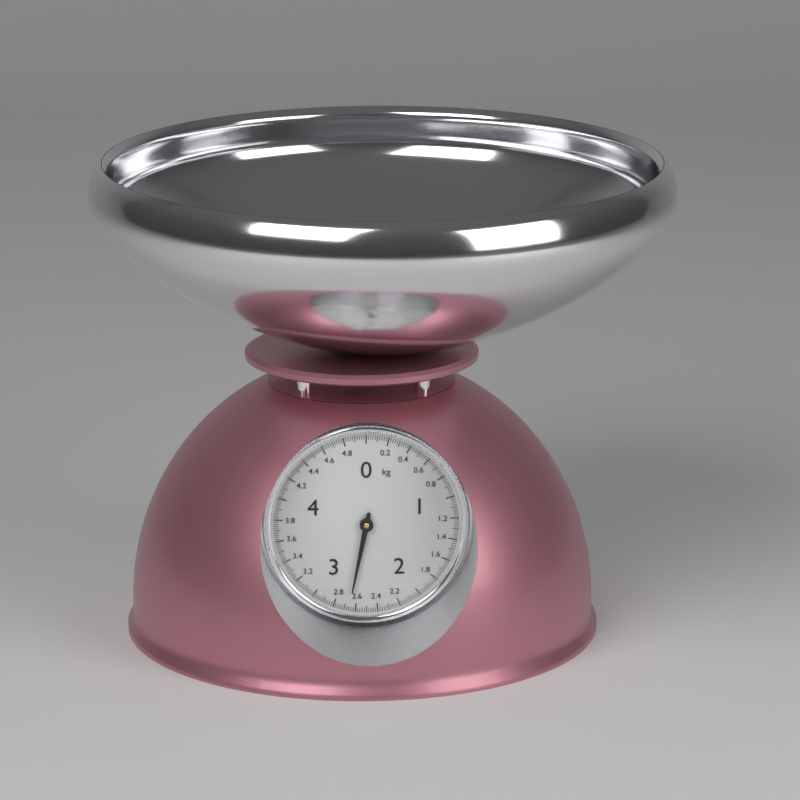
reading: 2.66 kg
